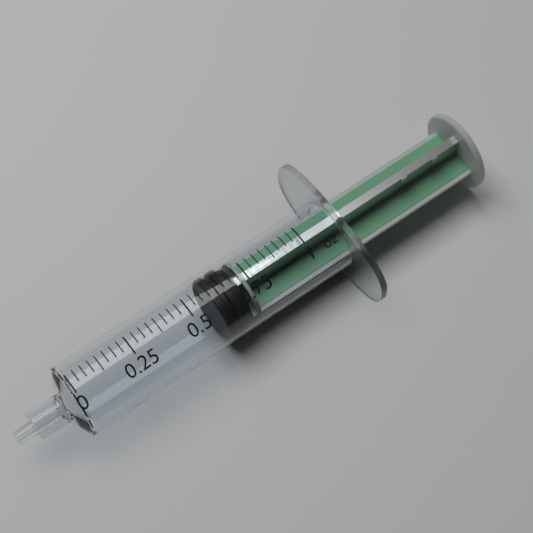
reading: 0.59375 oz
